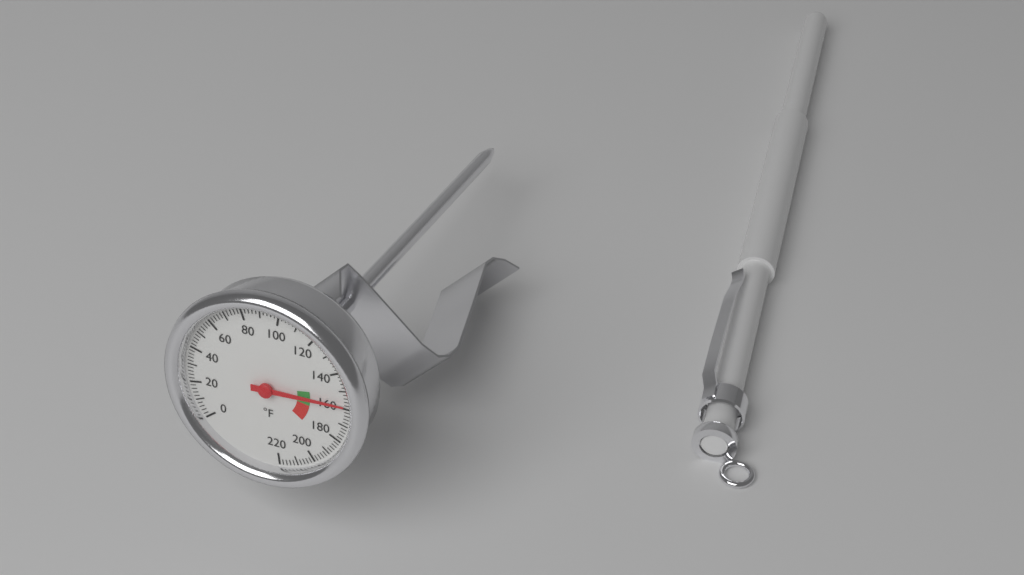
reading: 158 °F
